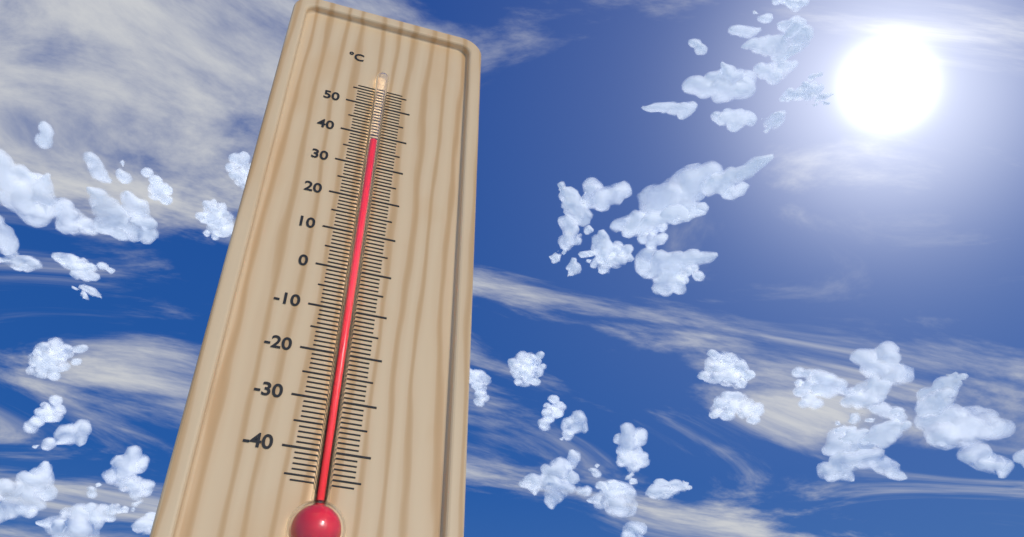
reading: 37 °C
